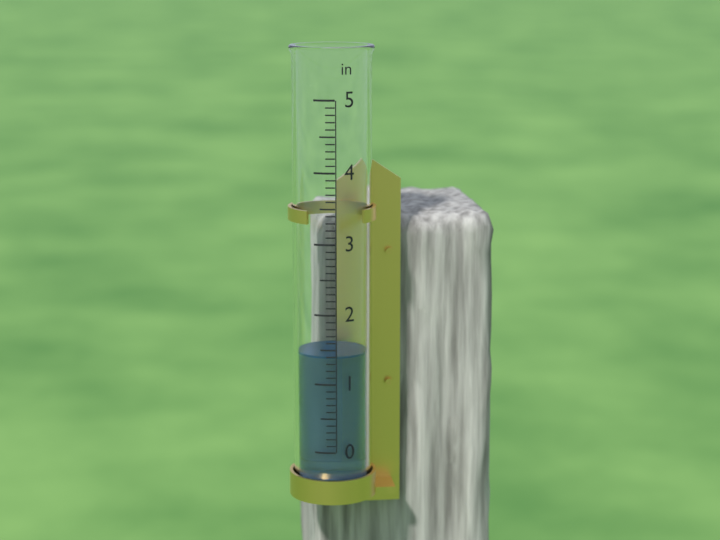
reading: 1.4 in
